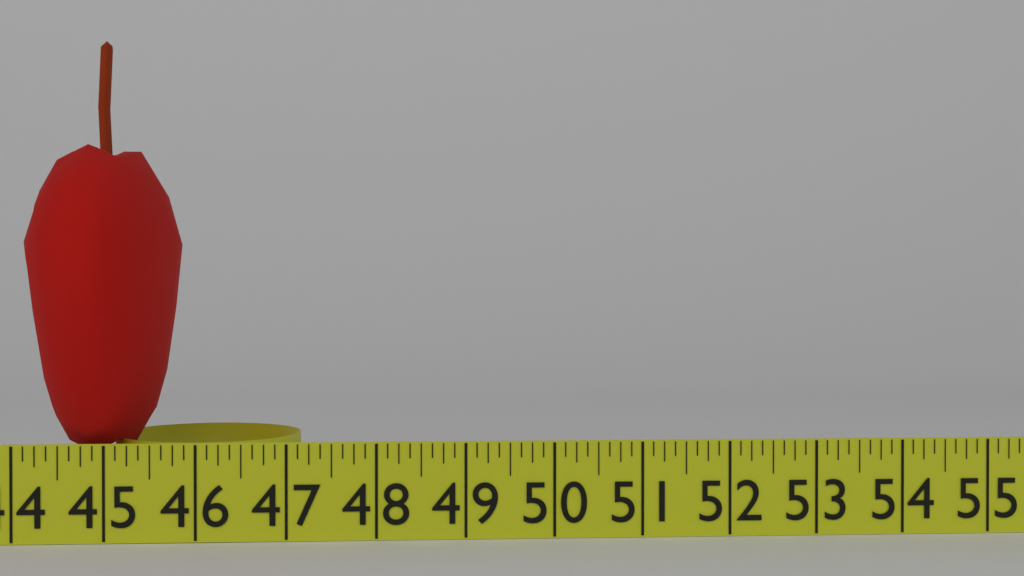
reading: 45.625 in
